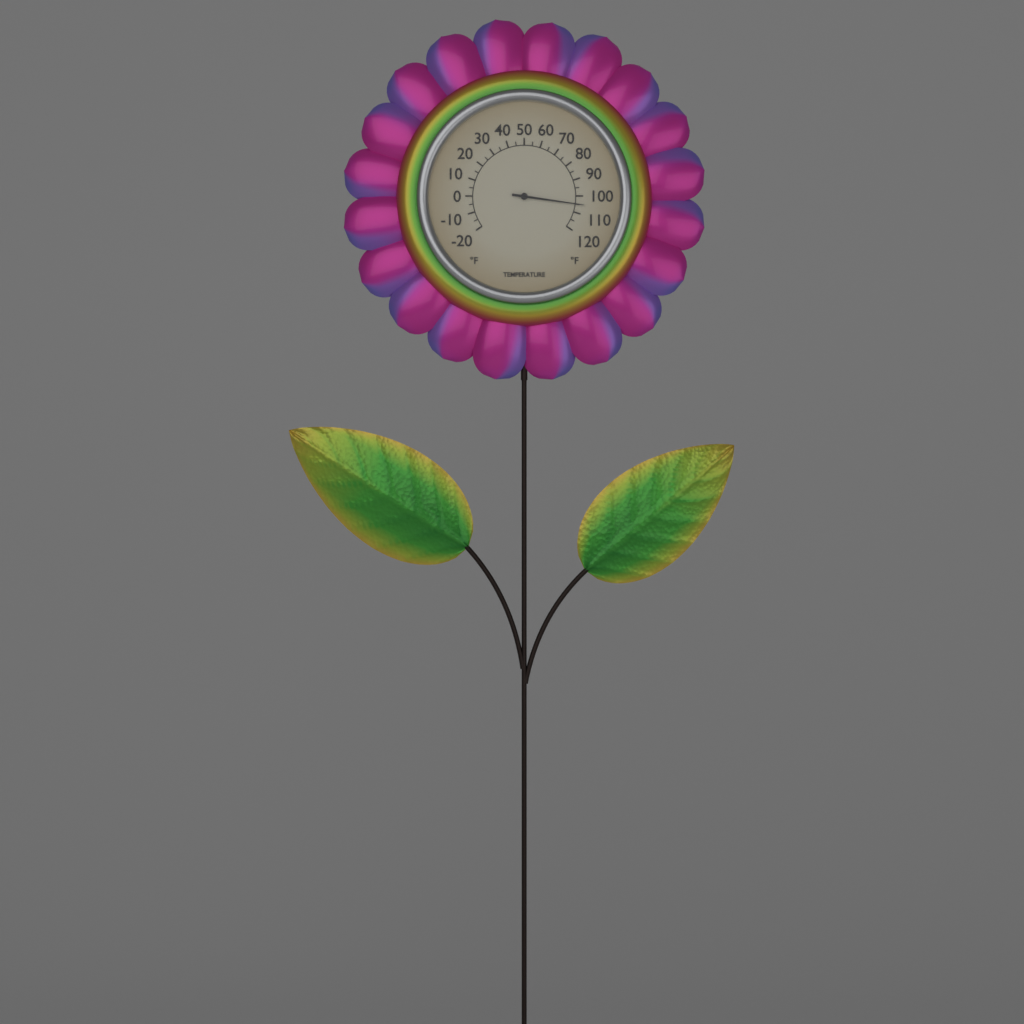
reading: 105 °F
